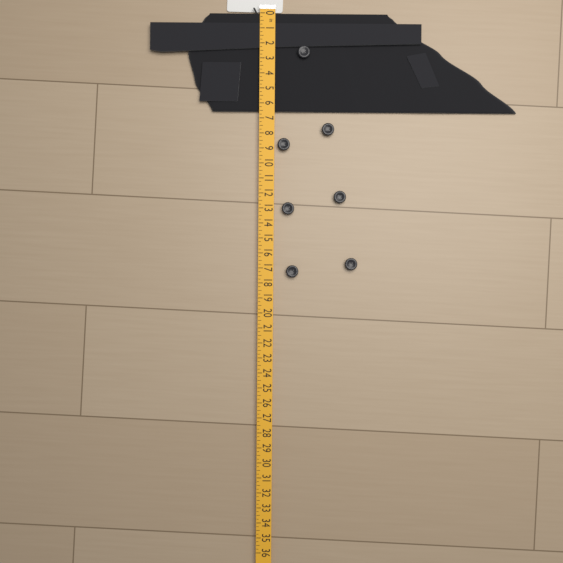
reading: 6.50 in
